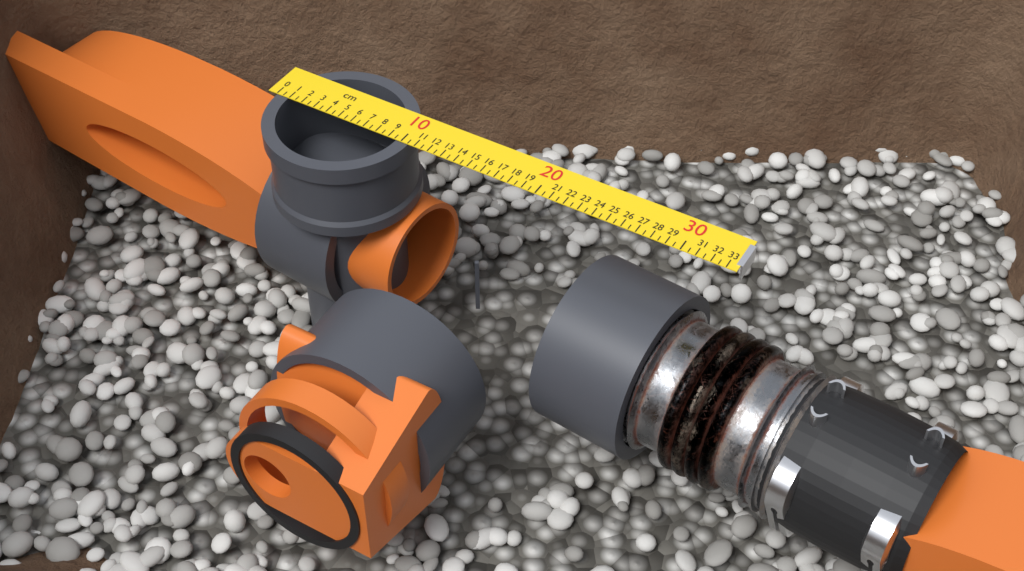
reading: 10.5 cm
